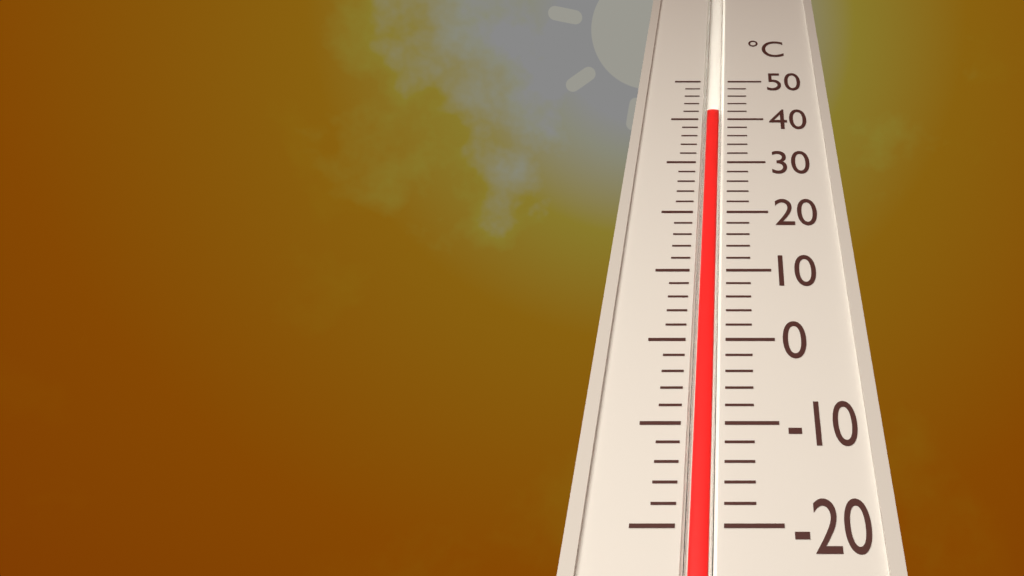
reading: 42 °C
